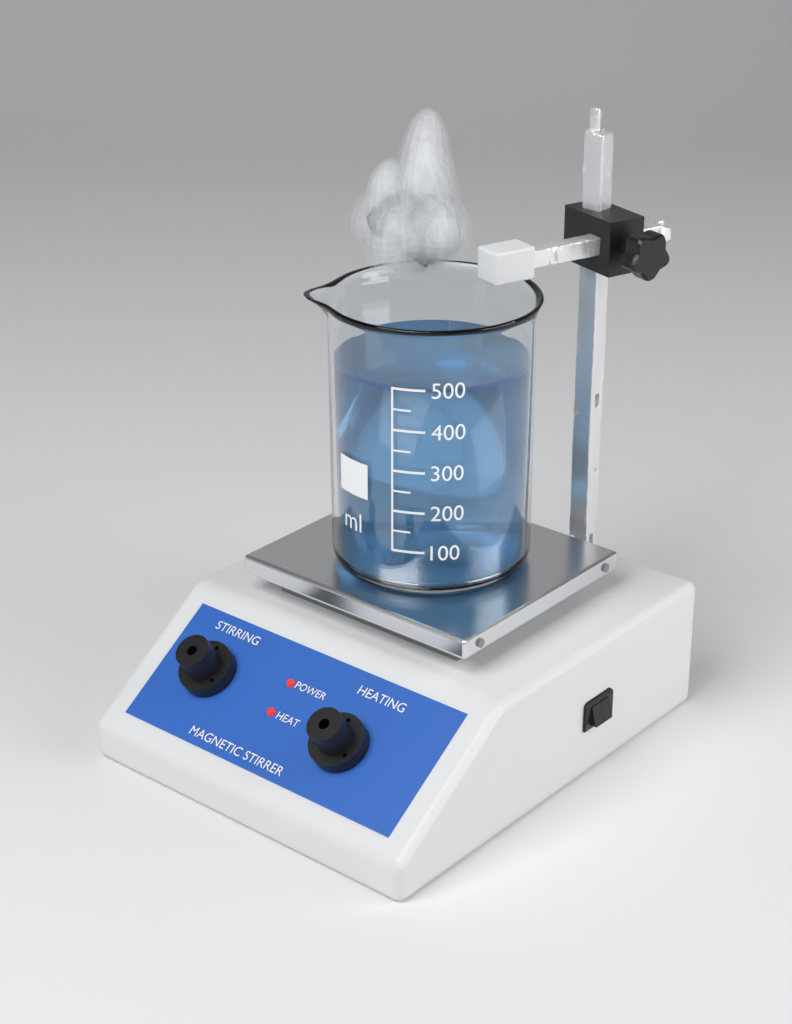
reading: 500 ml
